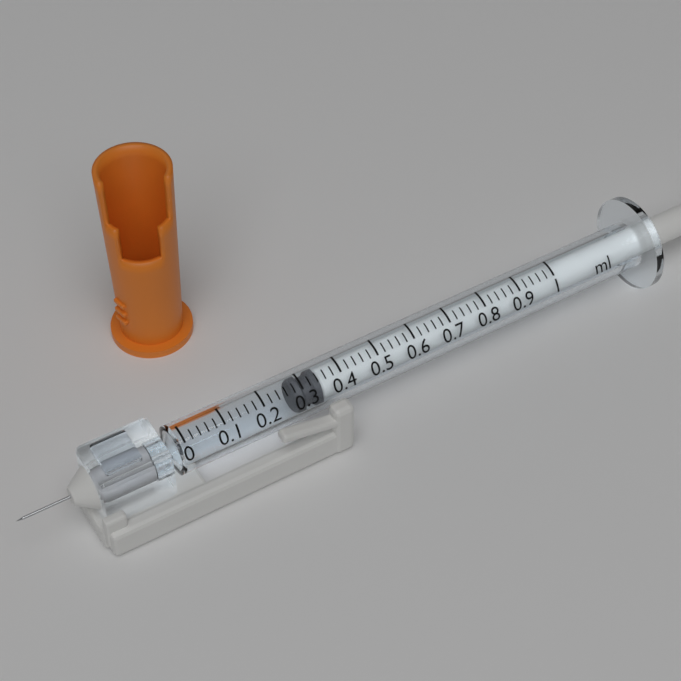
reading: 0.28 ml
